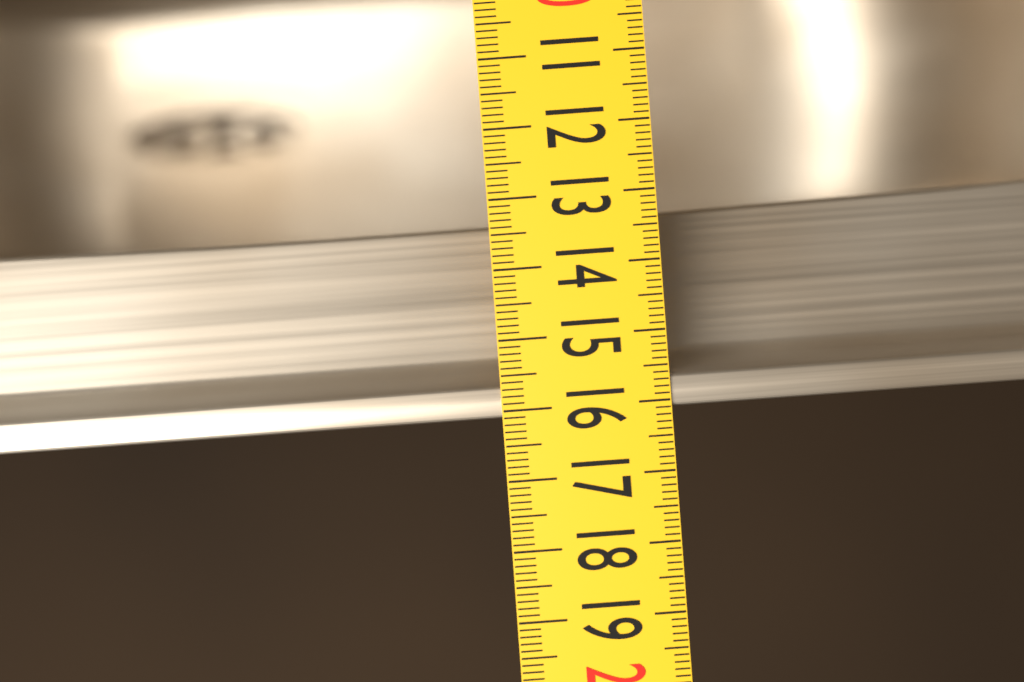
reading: 16.1 (no unit)
